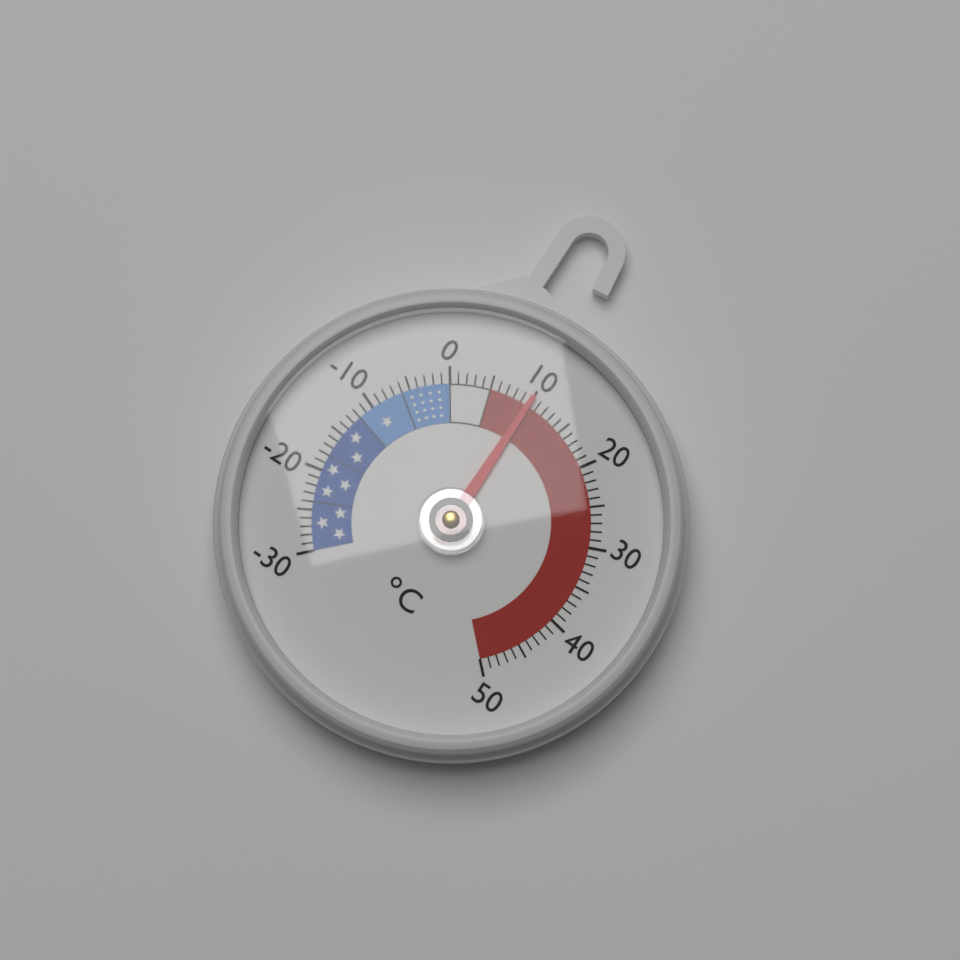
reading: 10 °C
